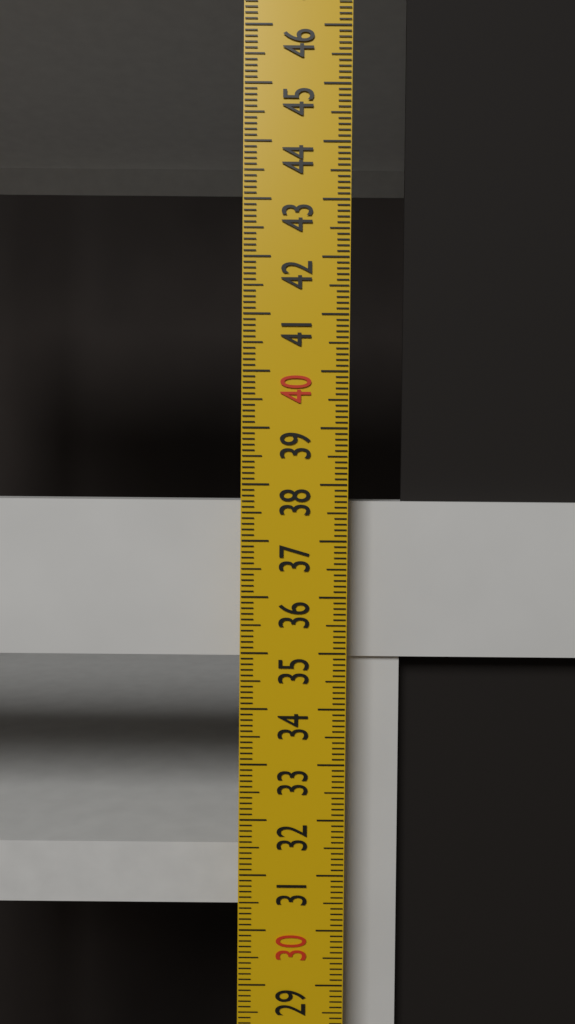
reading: 37.7 cm
